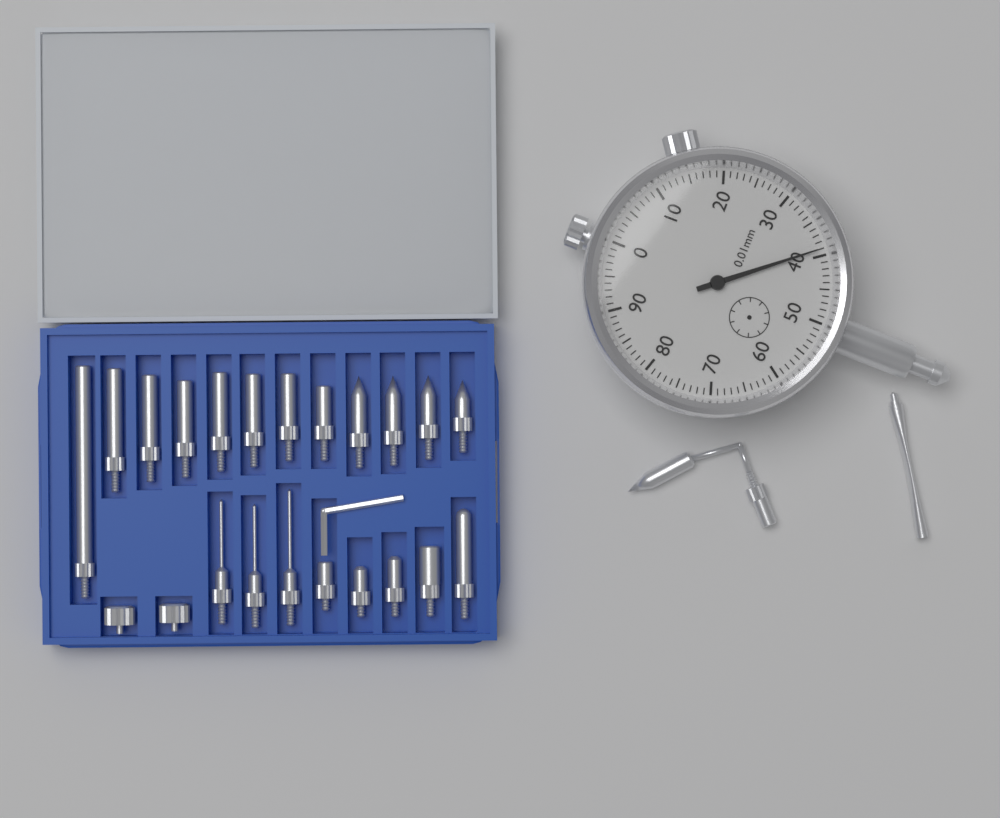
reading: 0.39 mm
